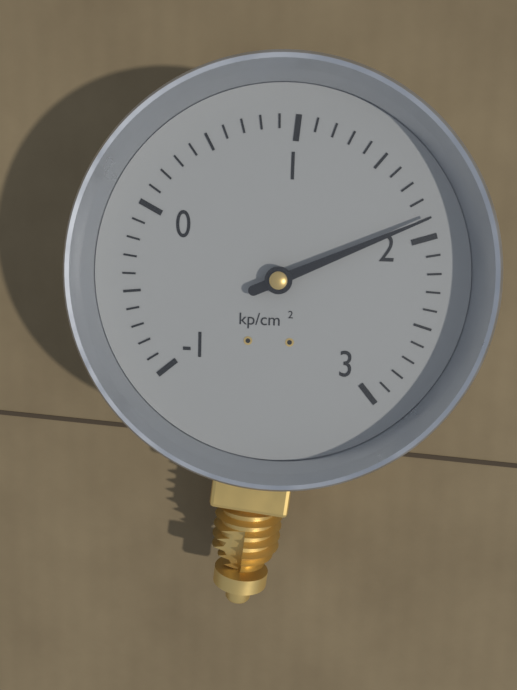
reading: 1.9 kp/cm²
